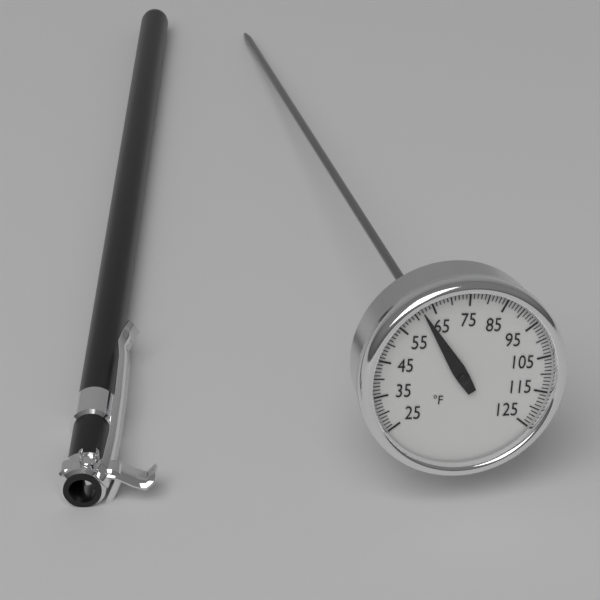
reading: 62 °F
